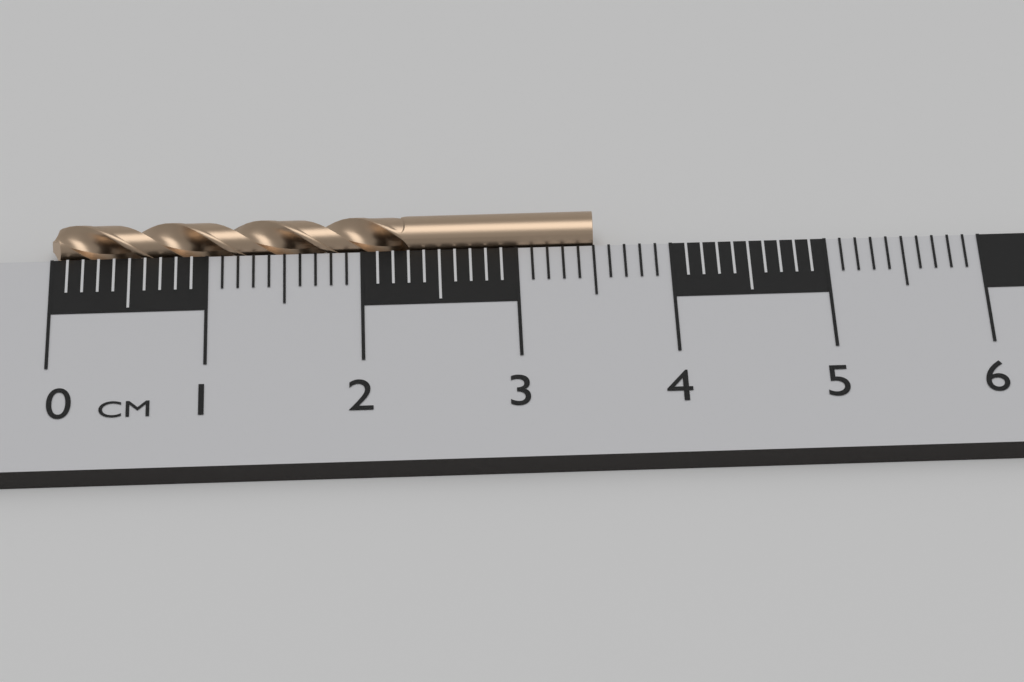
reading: 3.5 cm
